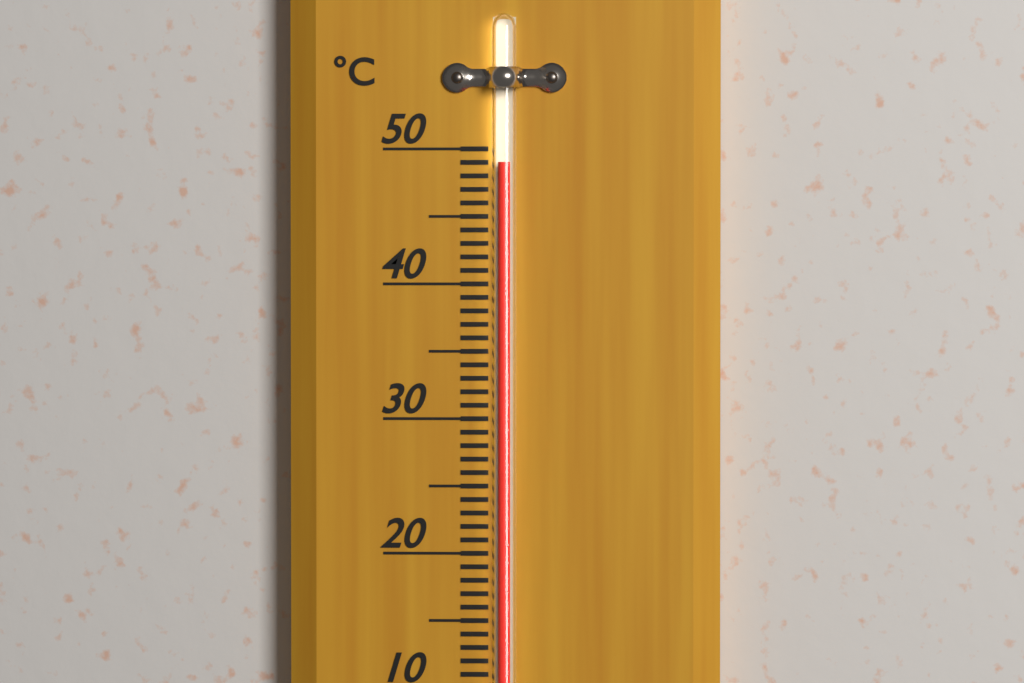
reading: 49 °C
